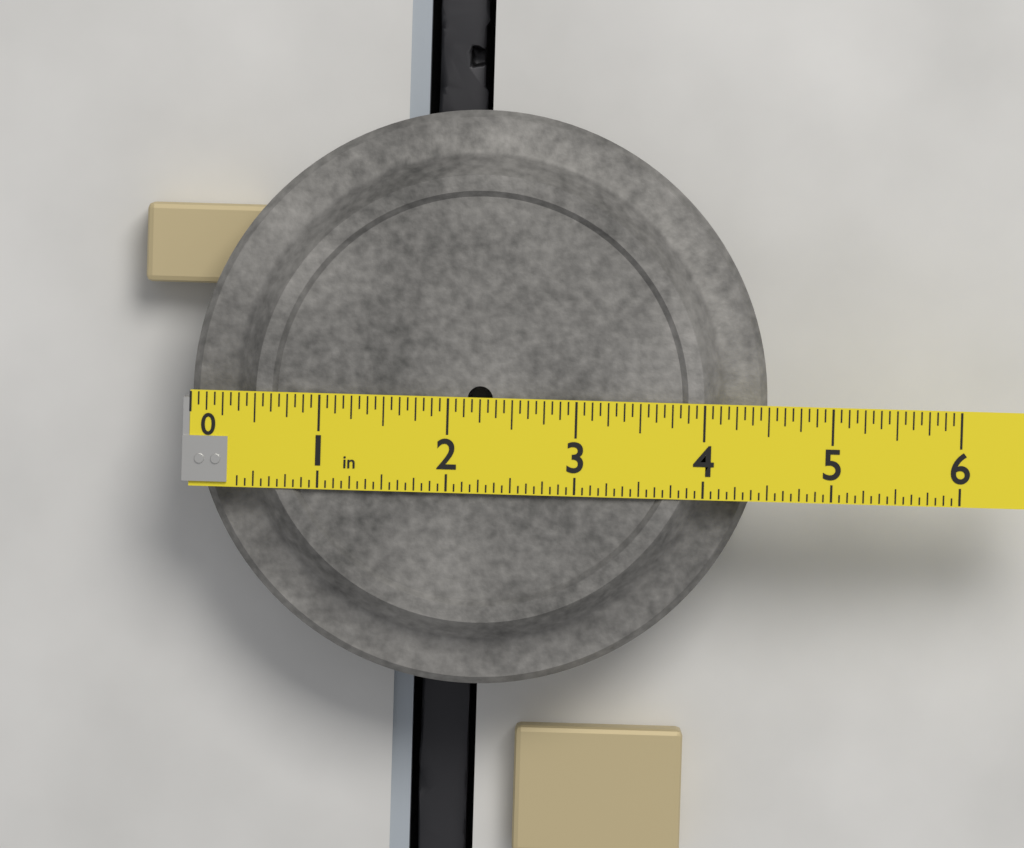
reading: 4.5000 in
